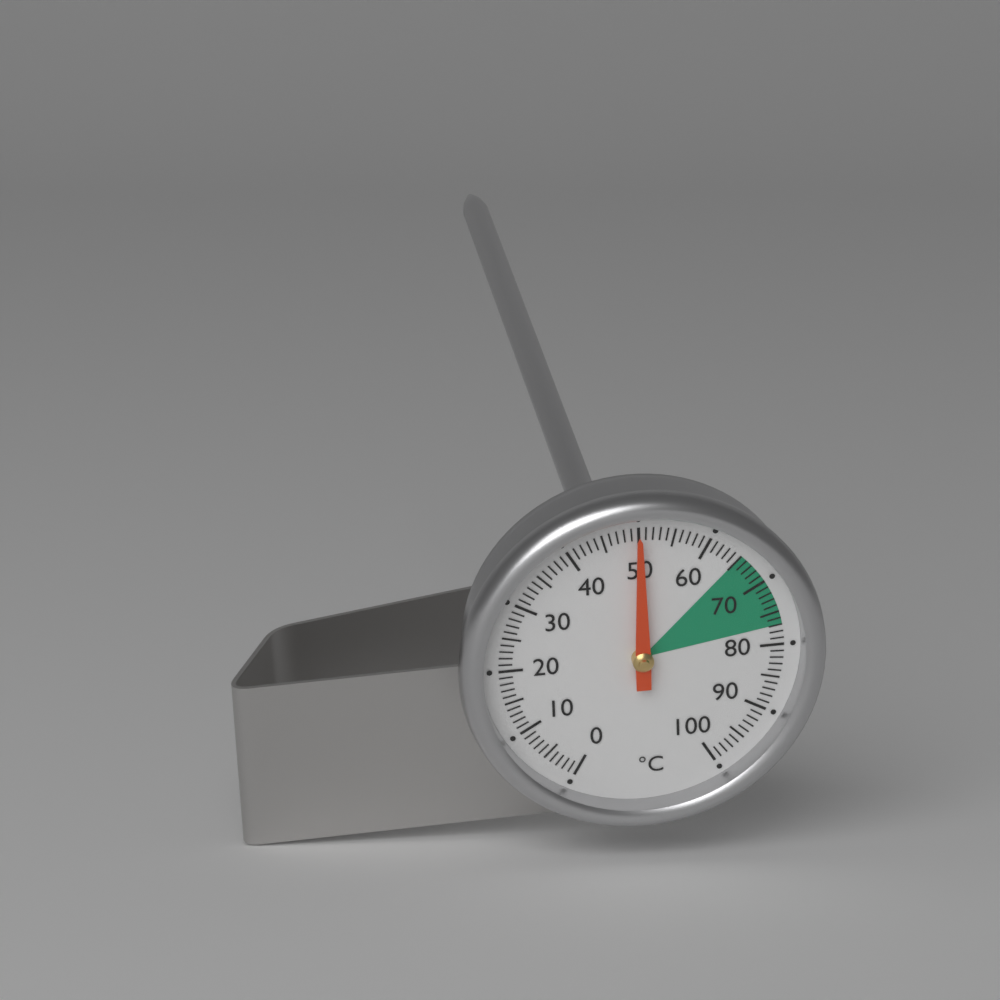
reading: 50 °C
